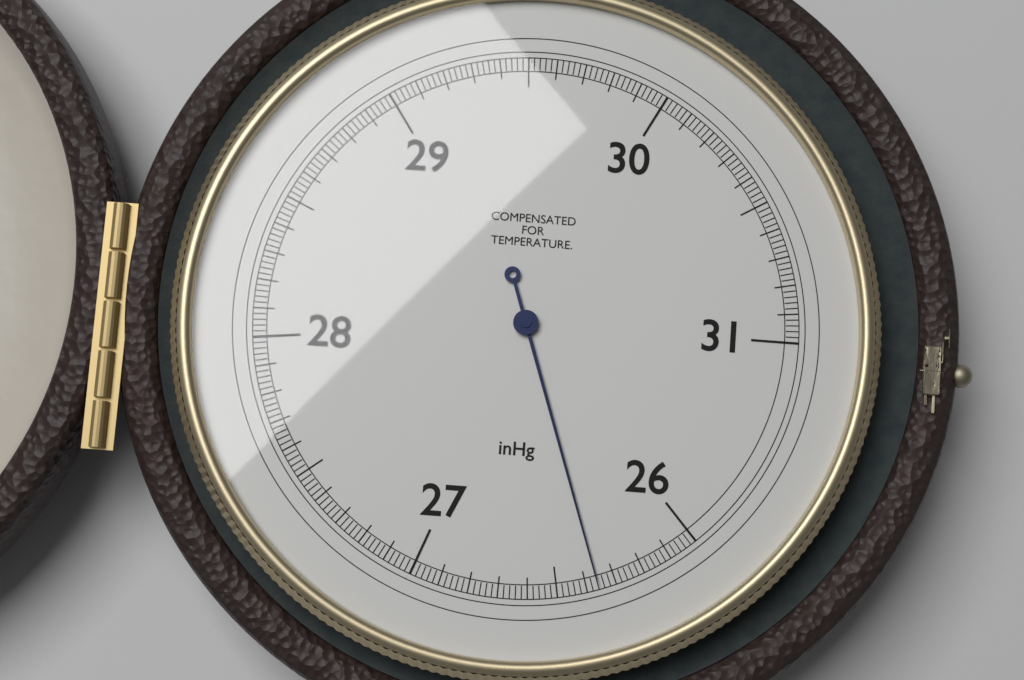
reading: 26.36 inHg
